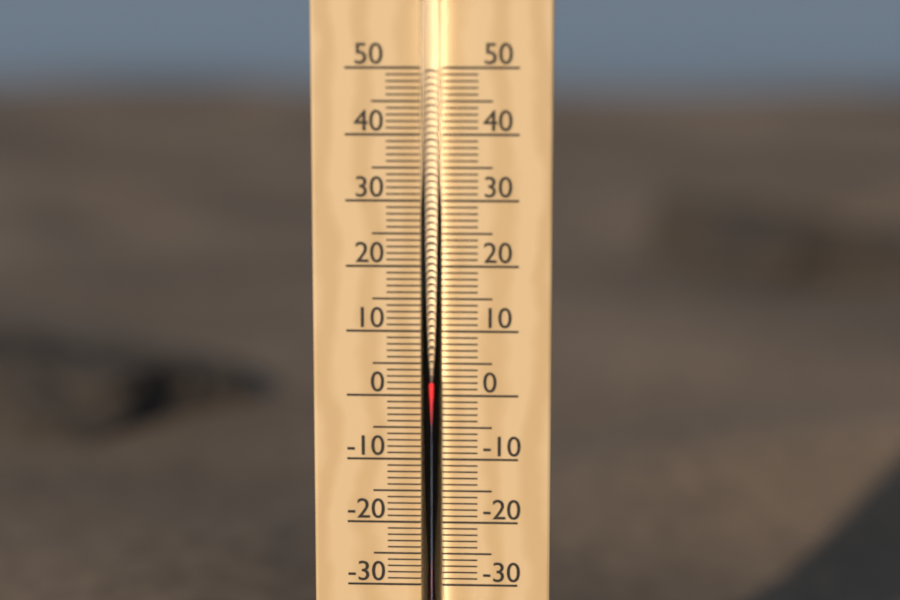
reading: 3 °C
